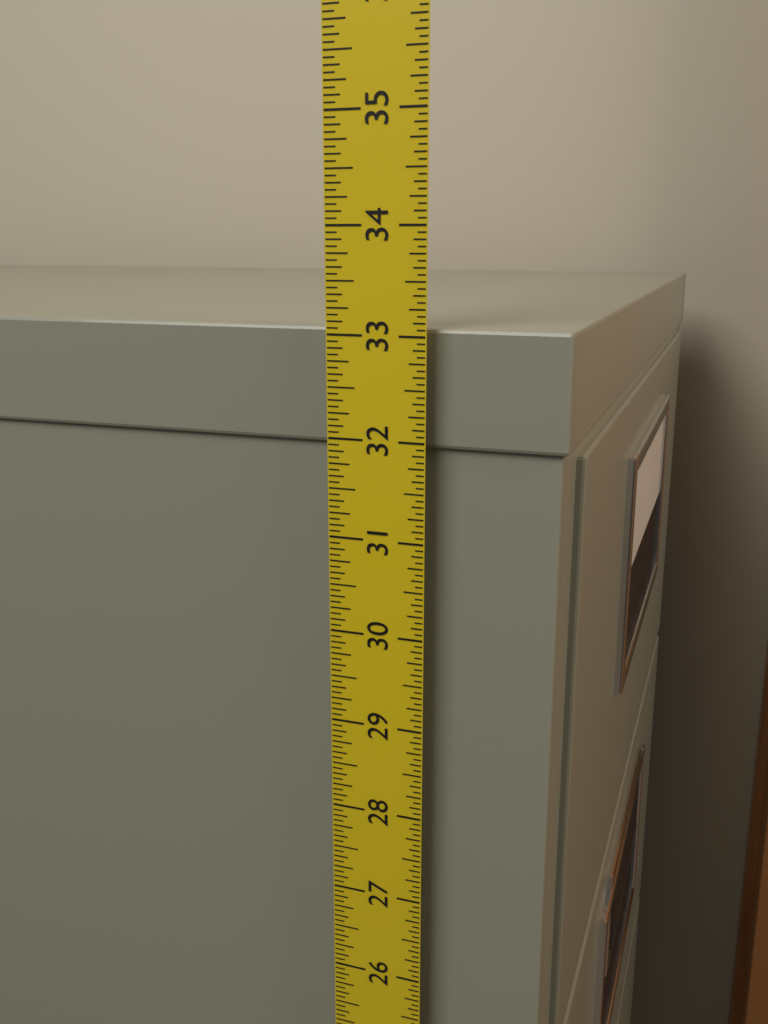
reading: 33.0625 in
